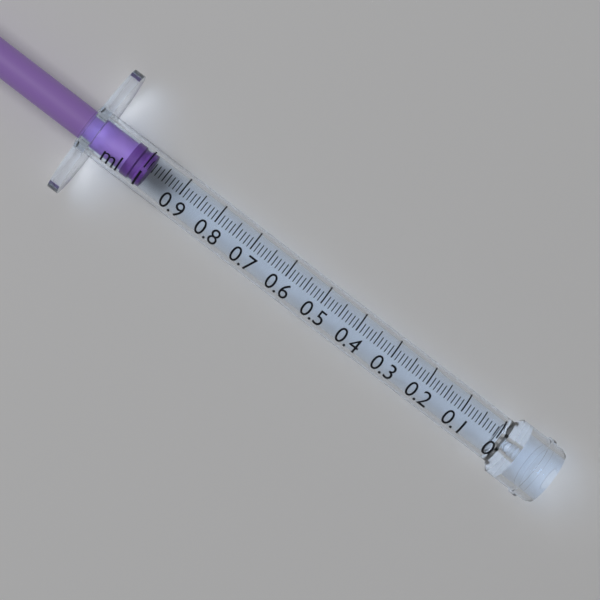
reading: 0.99 ml
